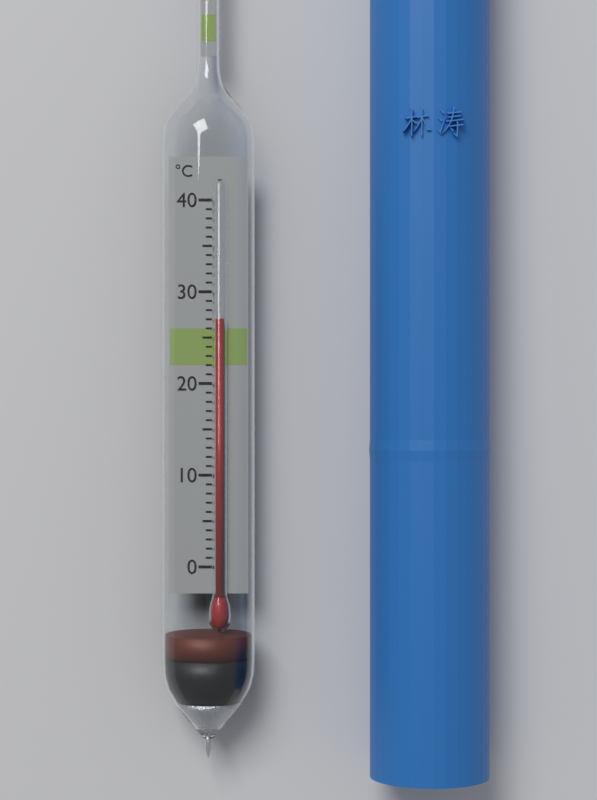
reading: 27 °C
